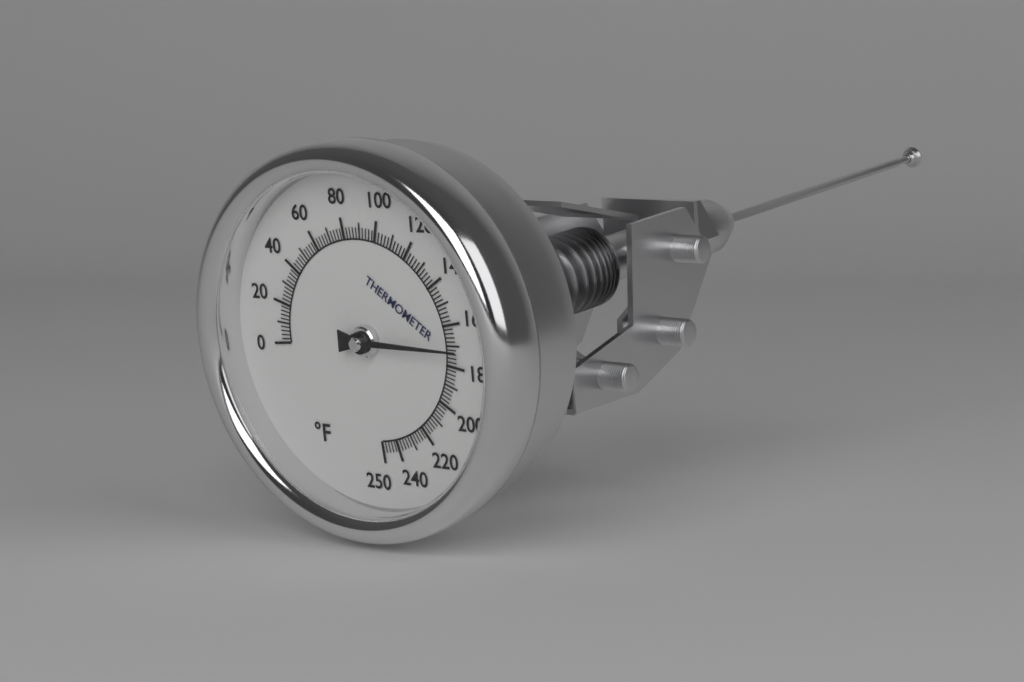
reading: 172 °F
